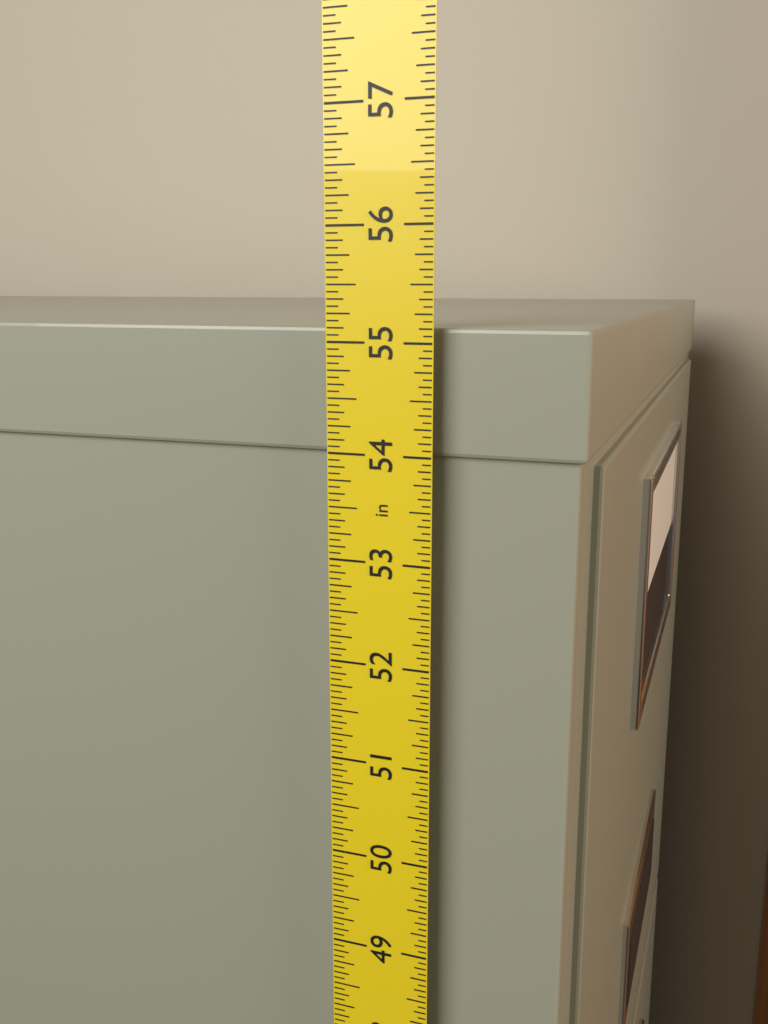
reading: 55.1250 in
